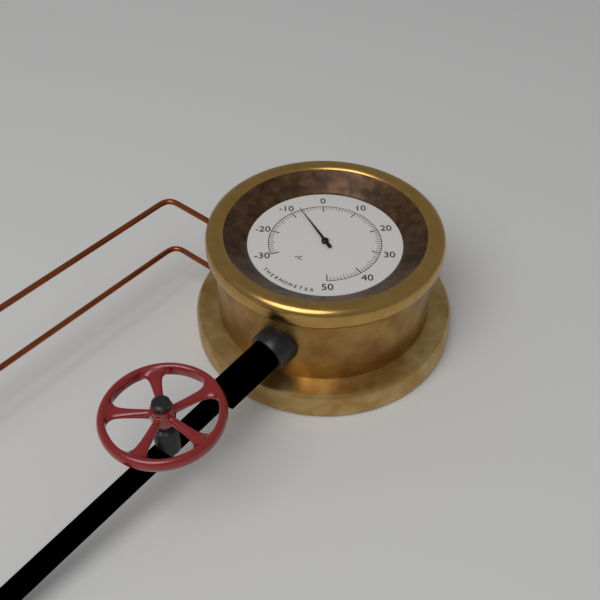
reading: -7 °C
